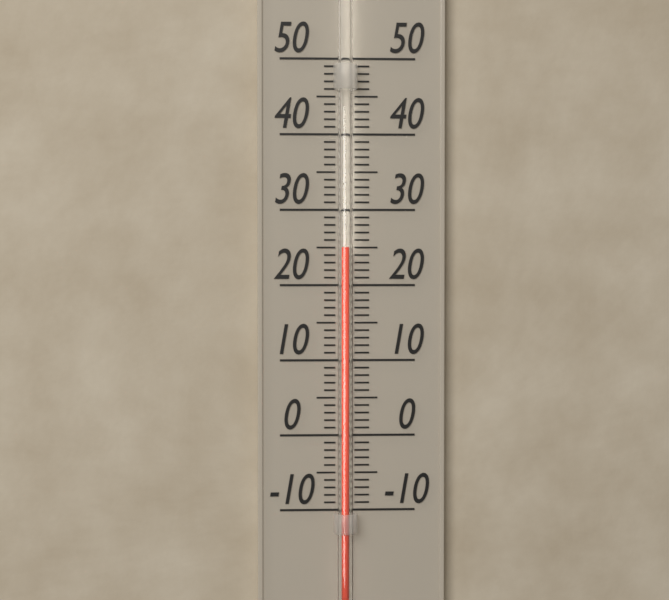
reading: 25 (no unit)
